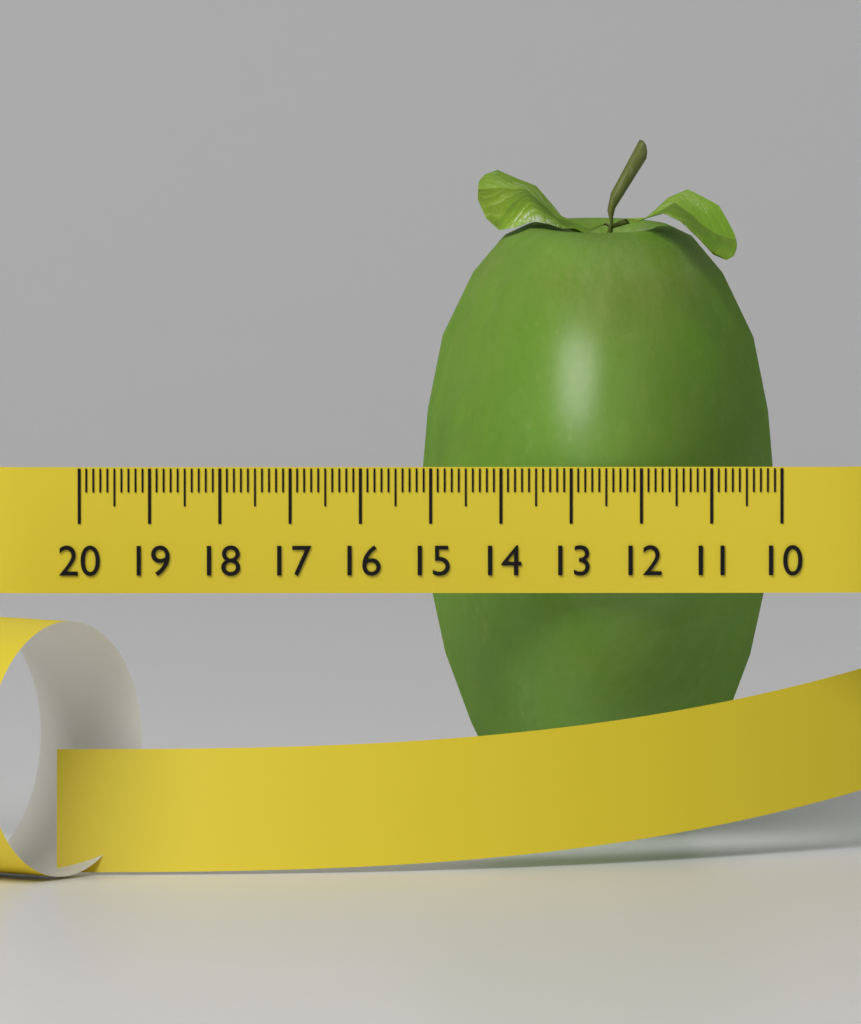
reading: 15.1 (no unit)
